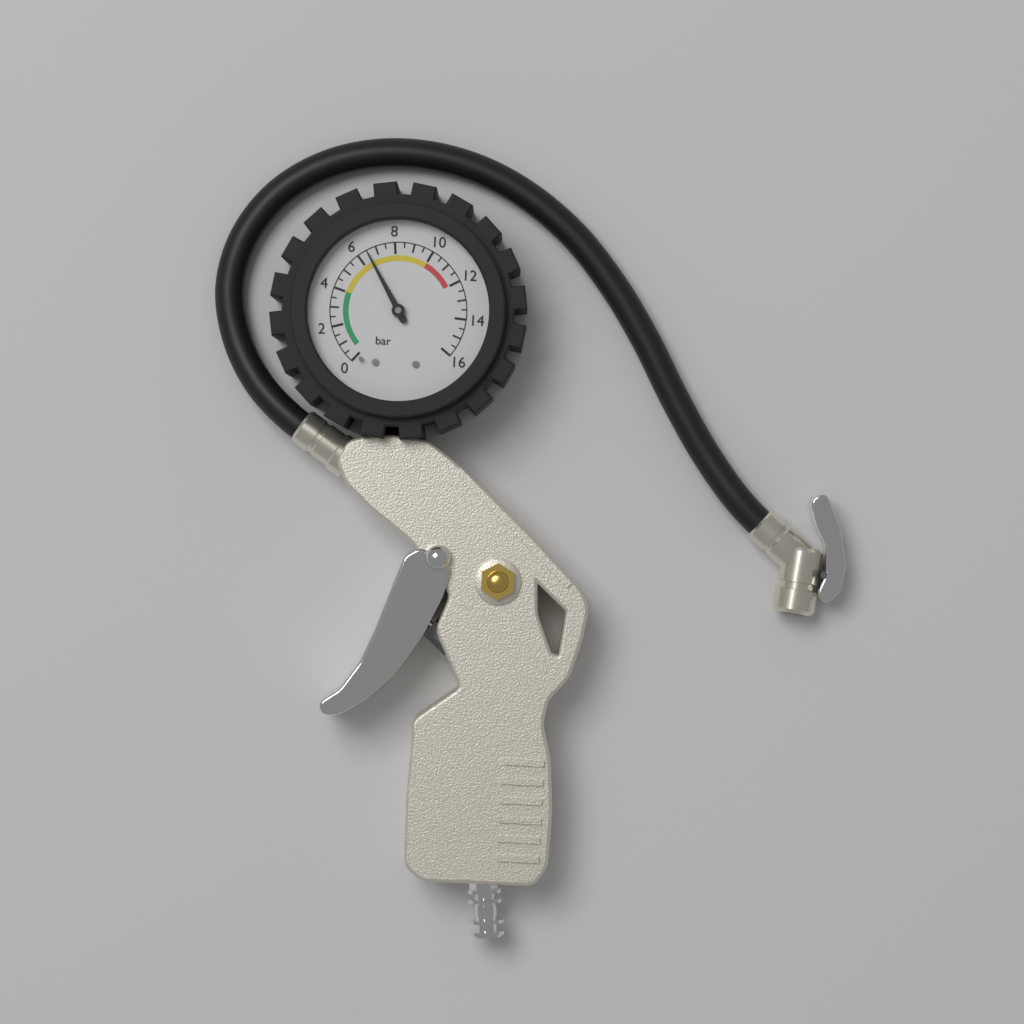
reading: 6.5 bar
